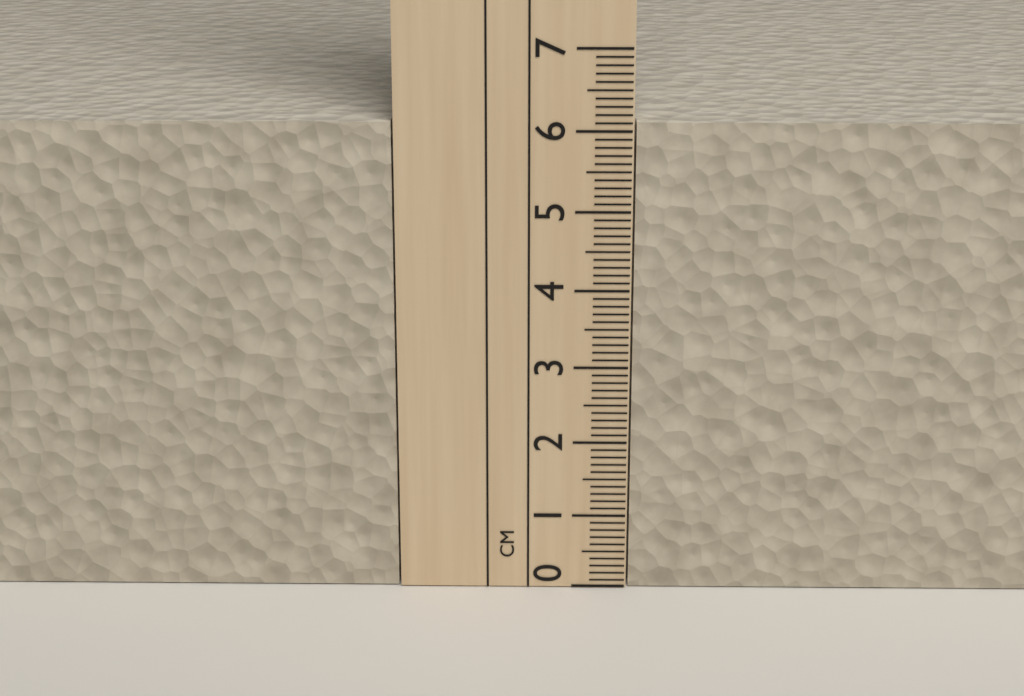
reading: 6.1 cm
